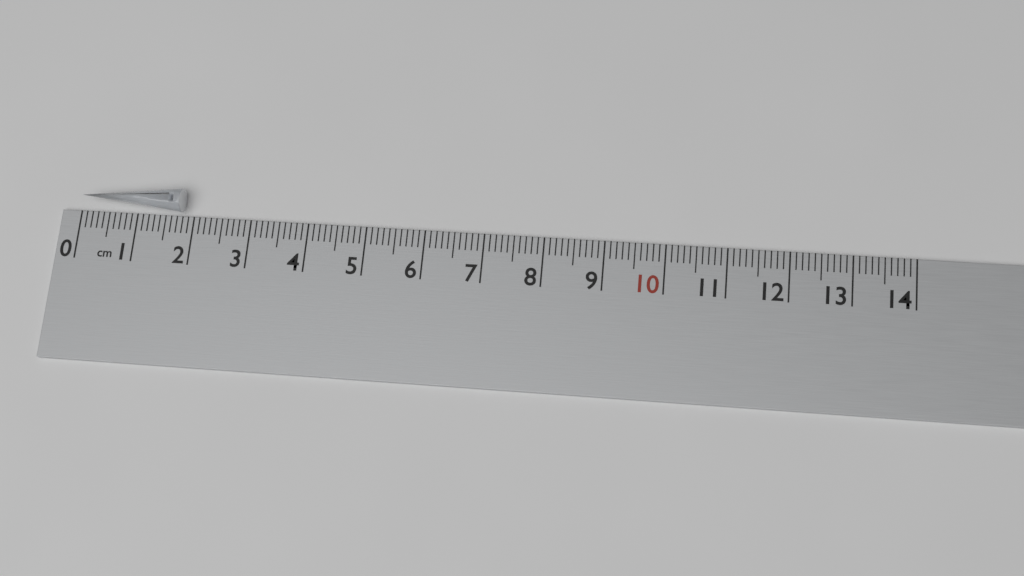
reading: 1.8 cm
